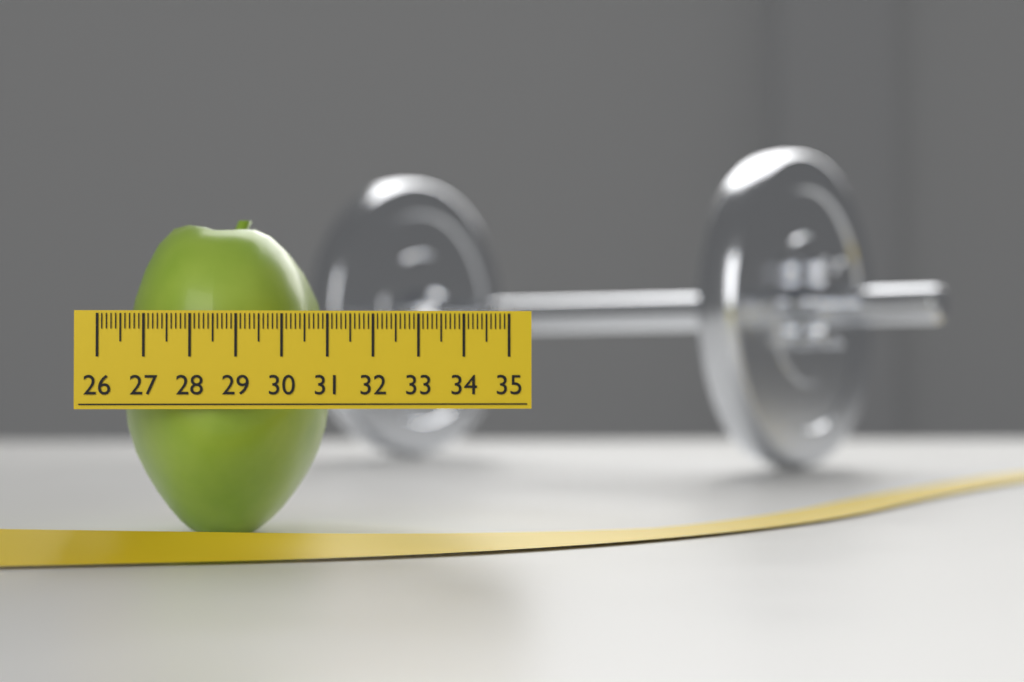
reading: 30.9 (no unit)
